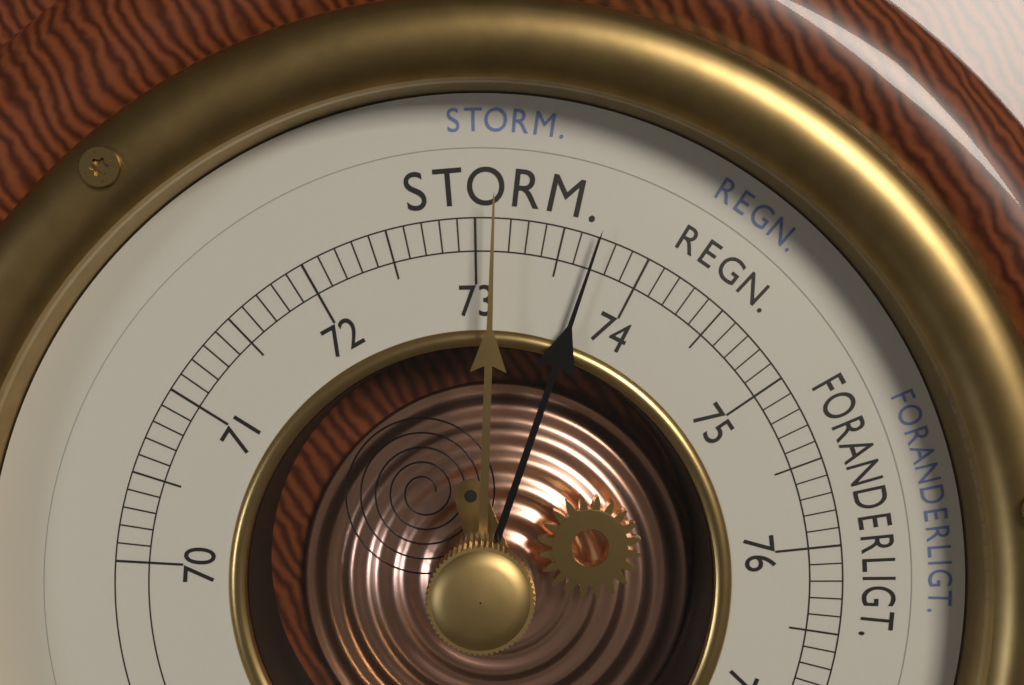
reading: 73.7 cm
